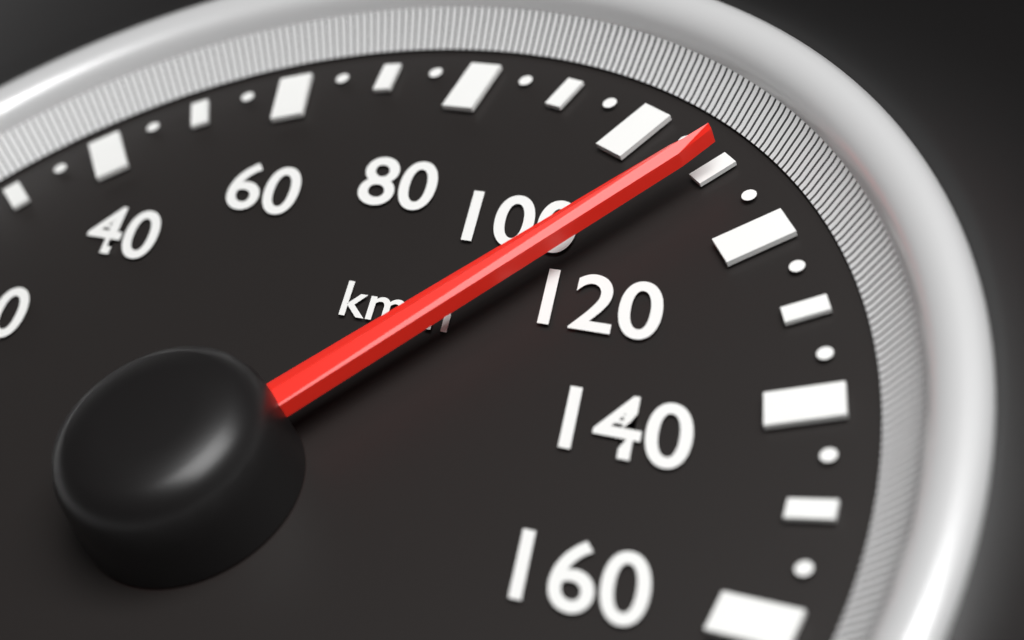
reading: 110 km/h
